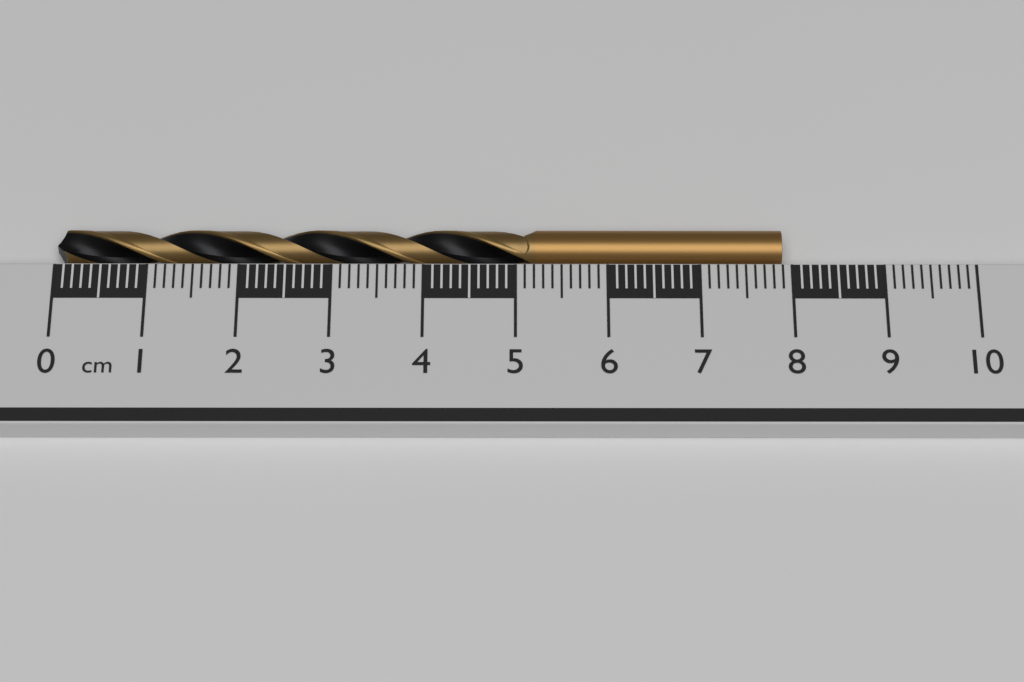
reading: 7.9 cm
